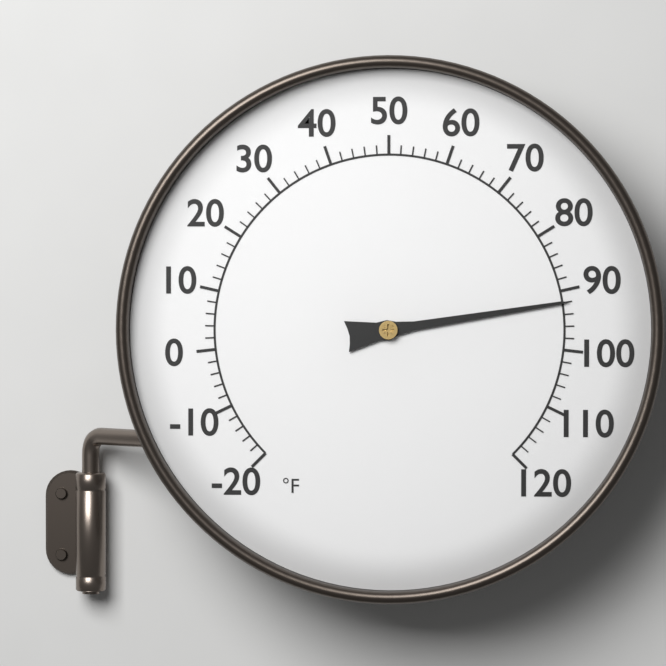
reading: 92 °F
